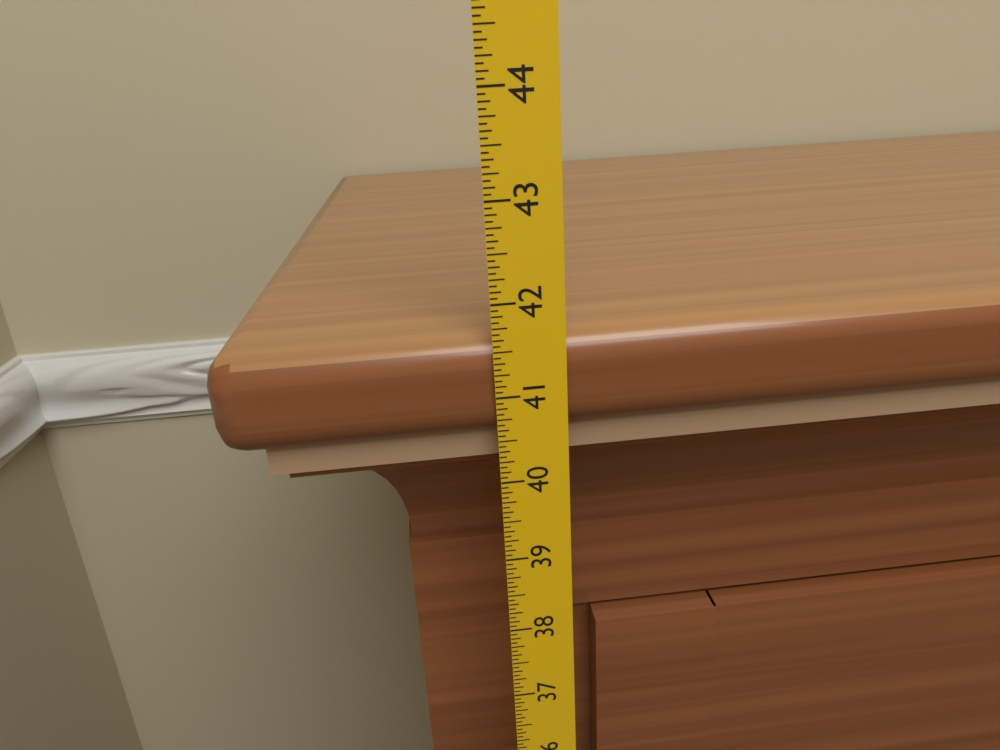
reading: 41.6250 in
